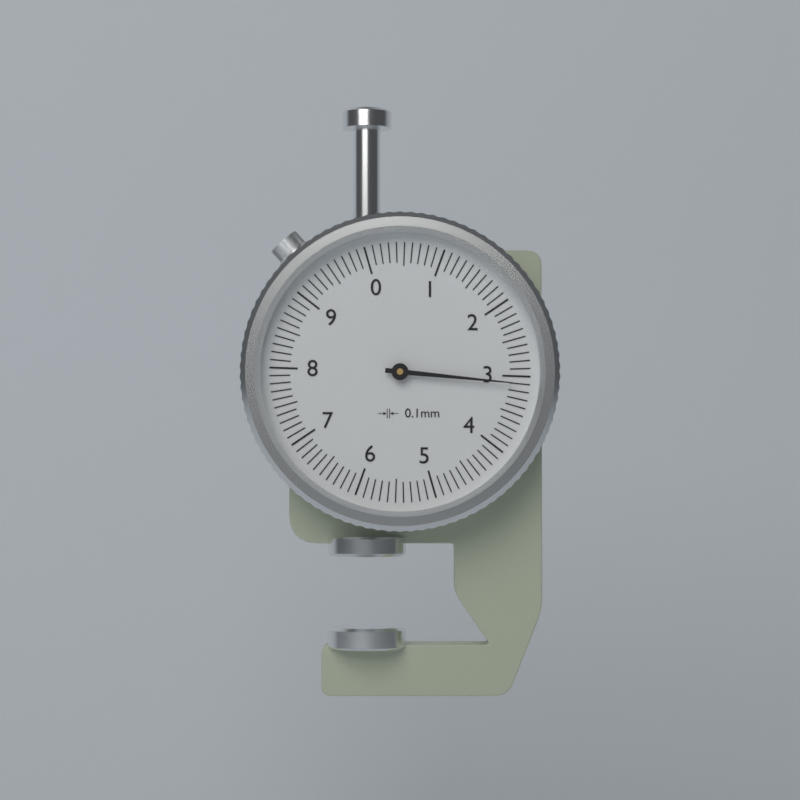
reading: 3.1 mm
